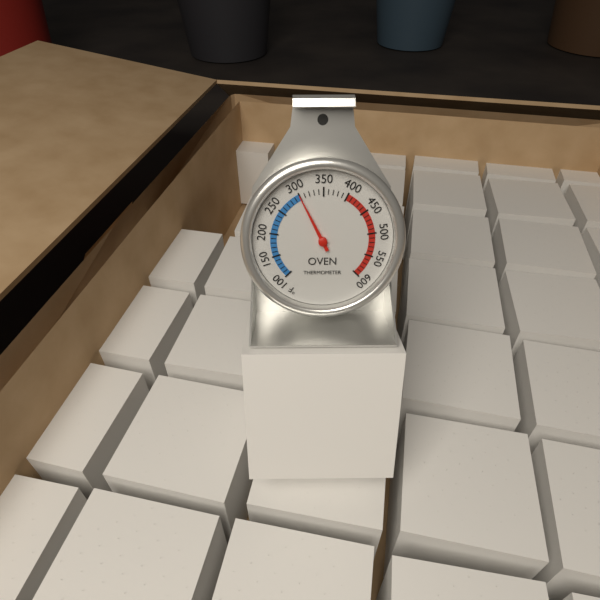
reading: 300 °F
